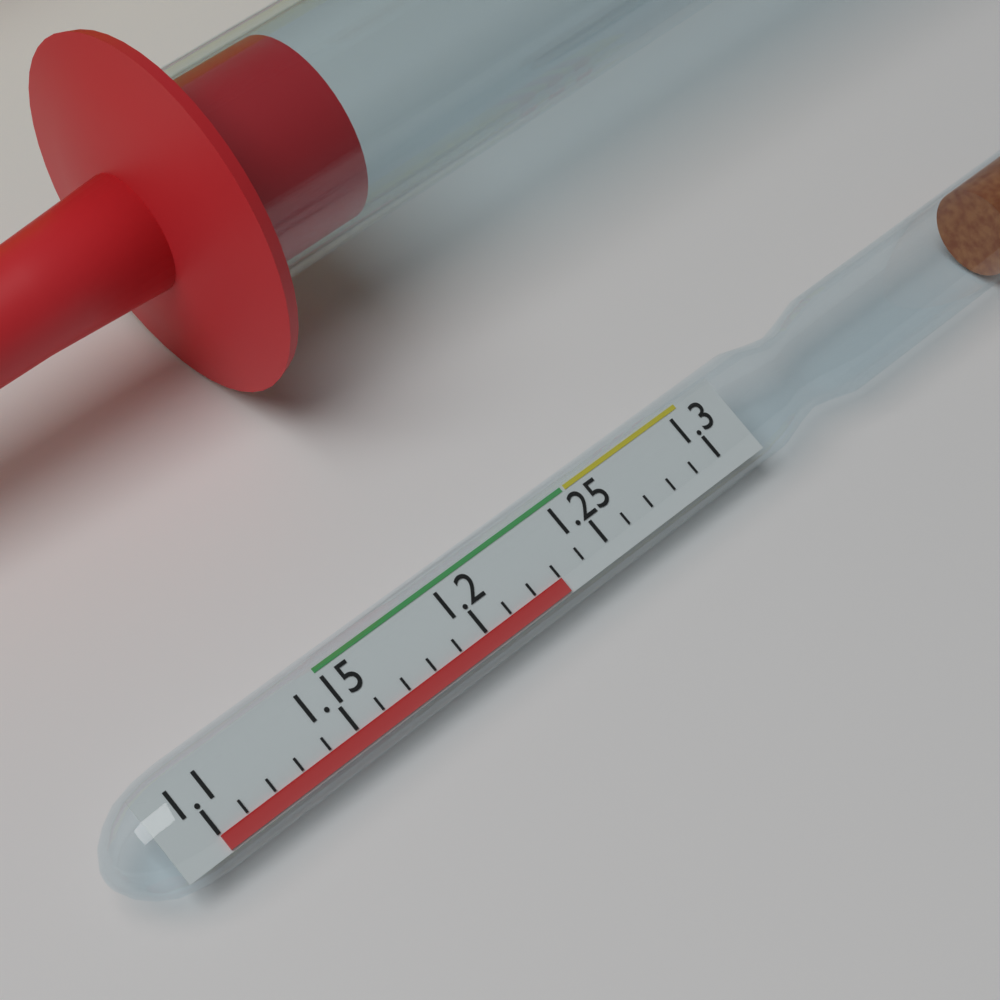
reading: 1.23 (no unit)
